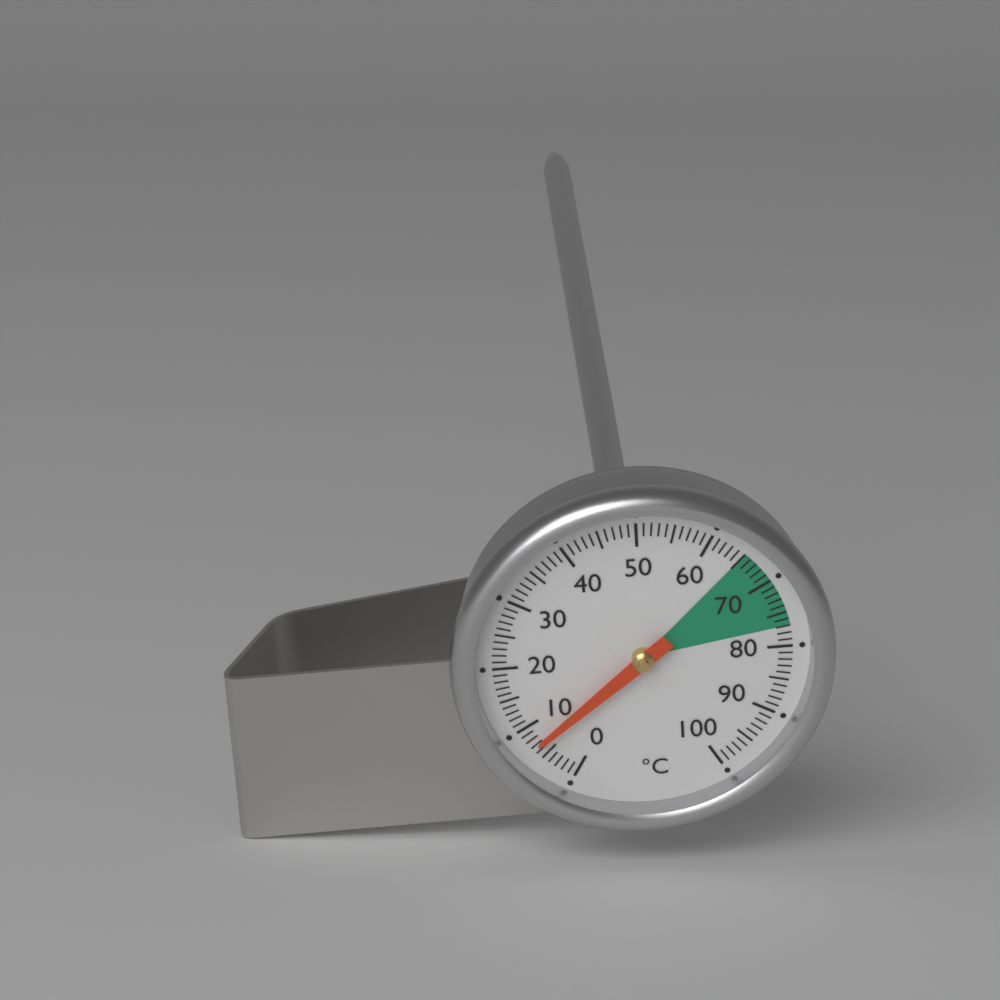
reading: 7 °C
